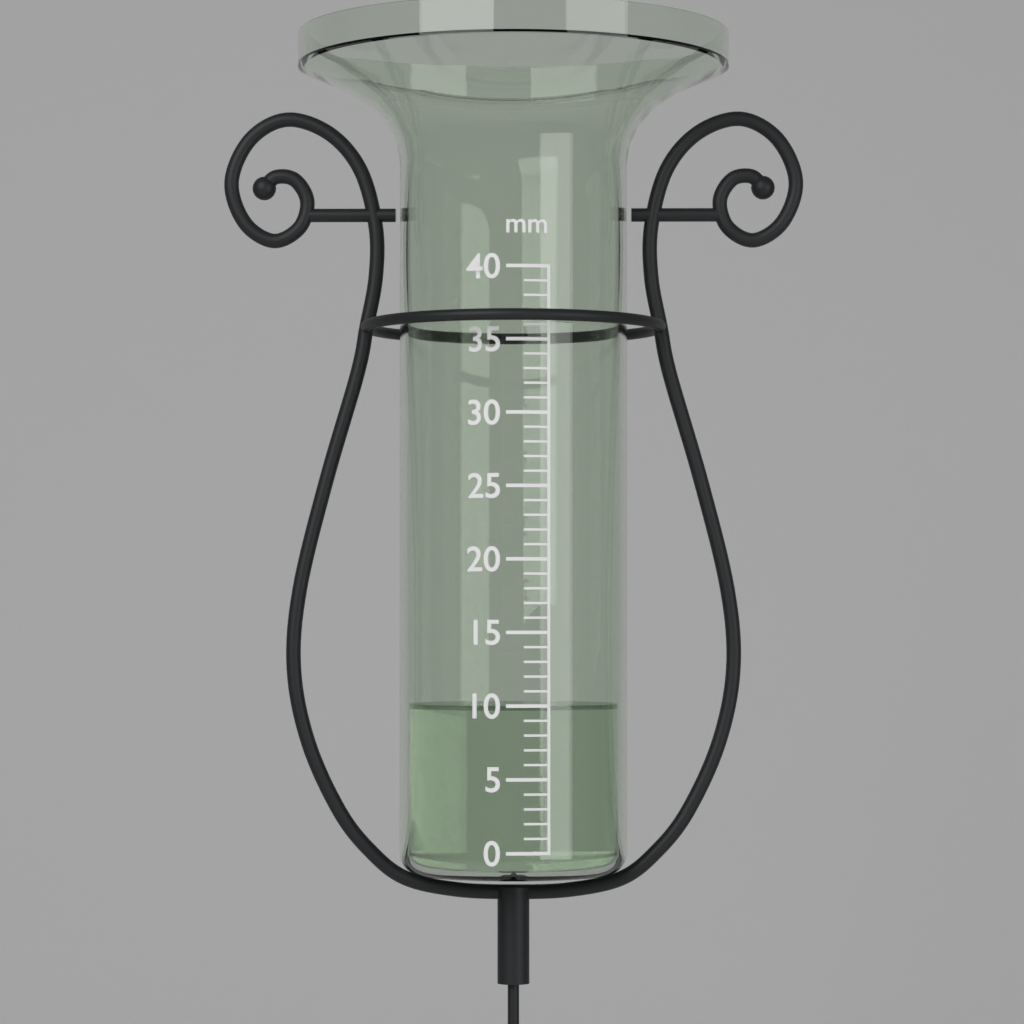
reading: 10 mm
